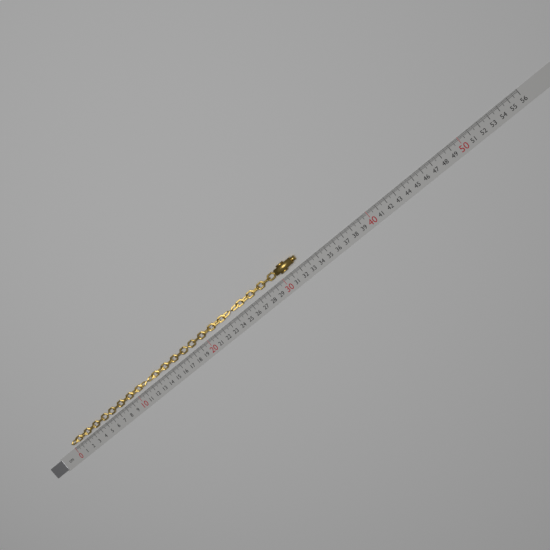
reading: 32.3 cm
